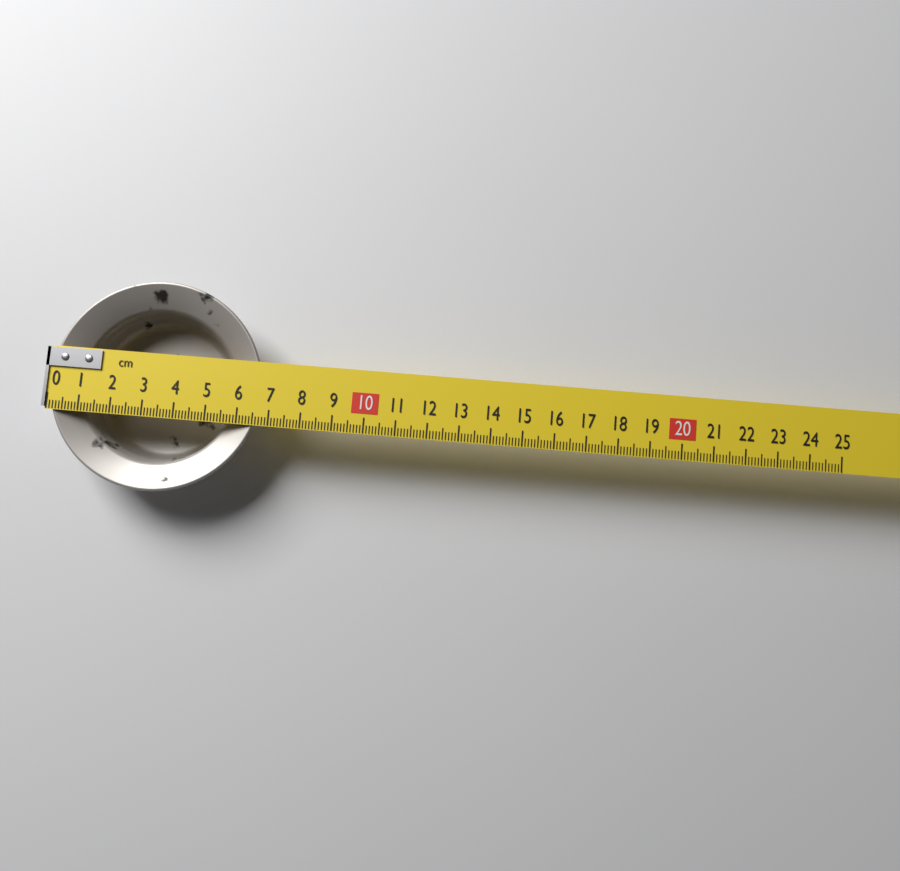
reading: 6.7 cm
